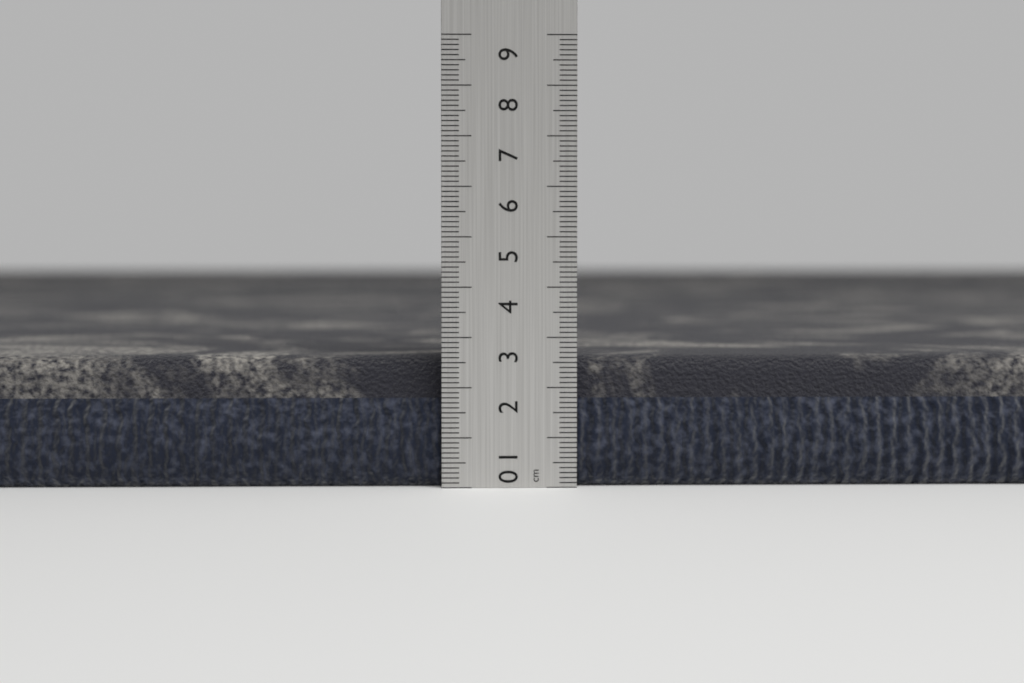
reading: 2.6 cm
